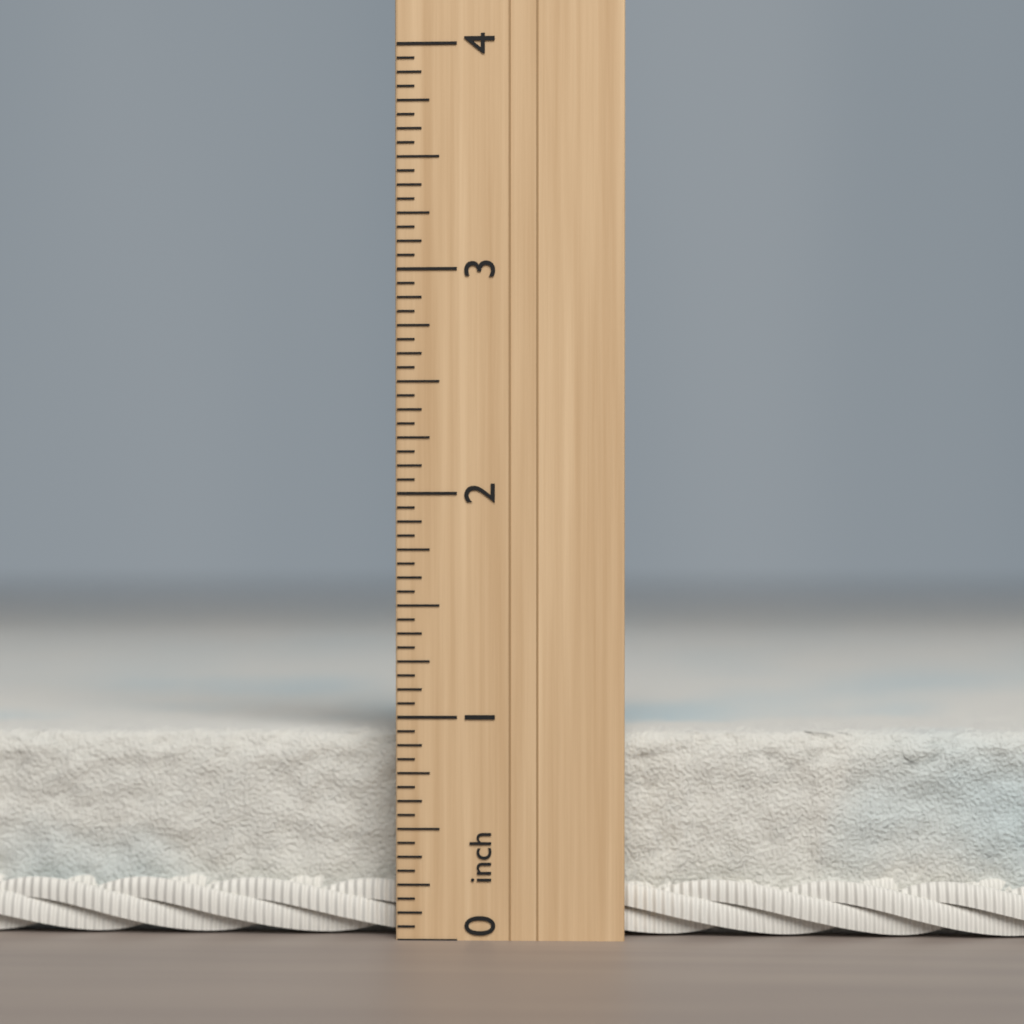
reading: 0.9375 inch
